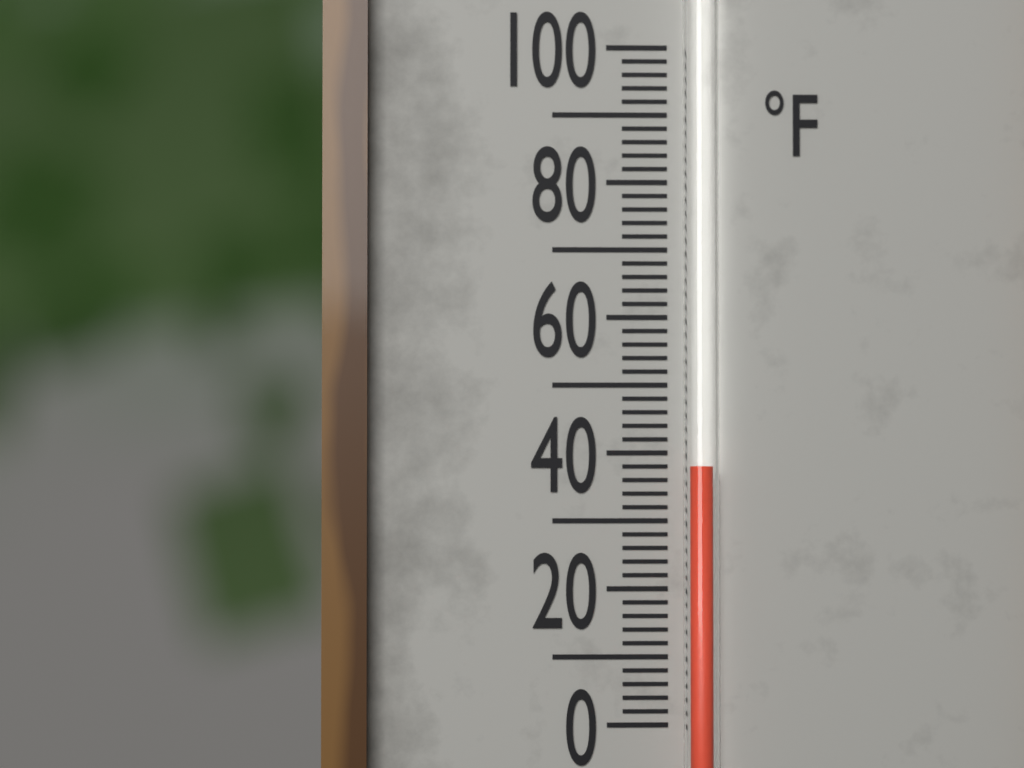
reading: 38 °F
